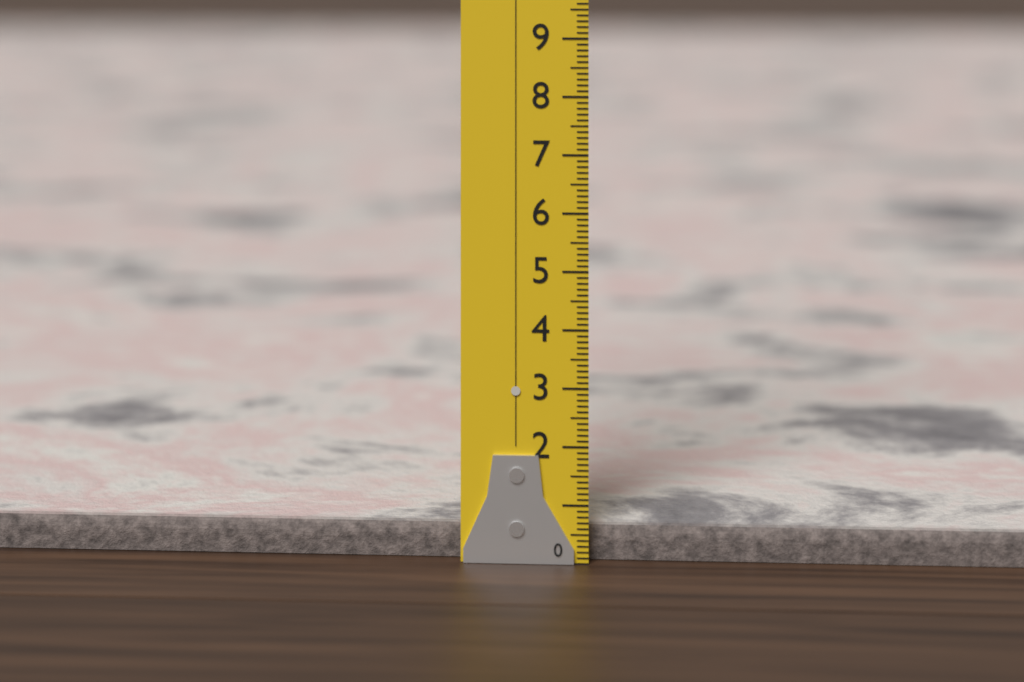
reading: 0.6 (no unit)
